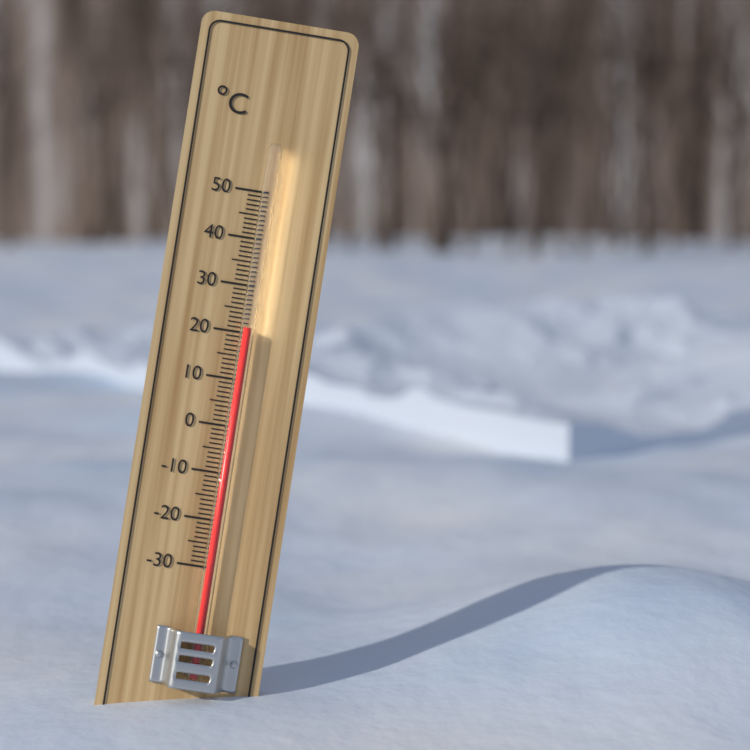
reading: 21 °C
